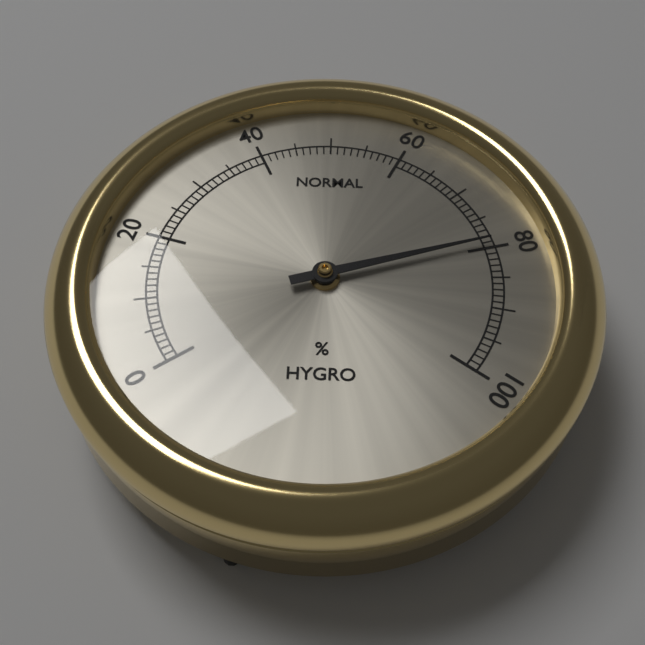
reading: 79 %
